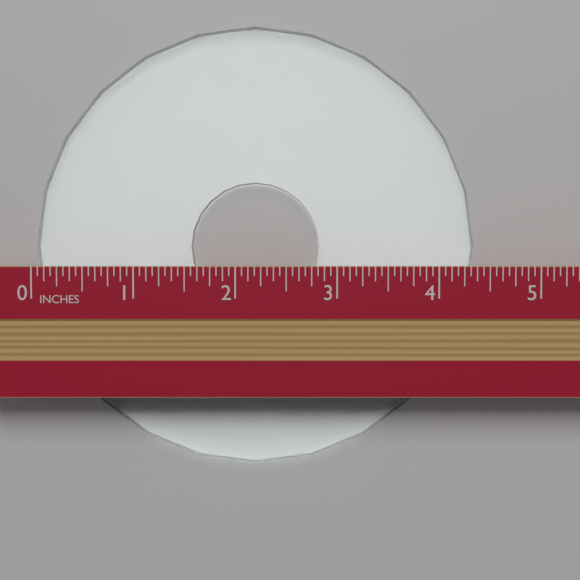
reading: 4.3750 in
